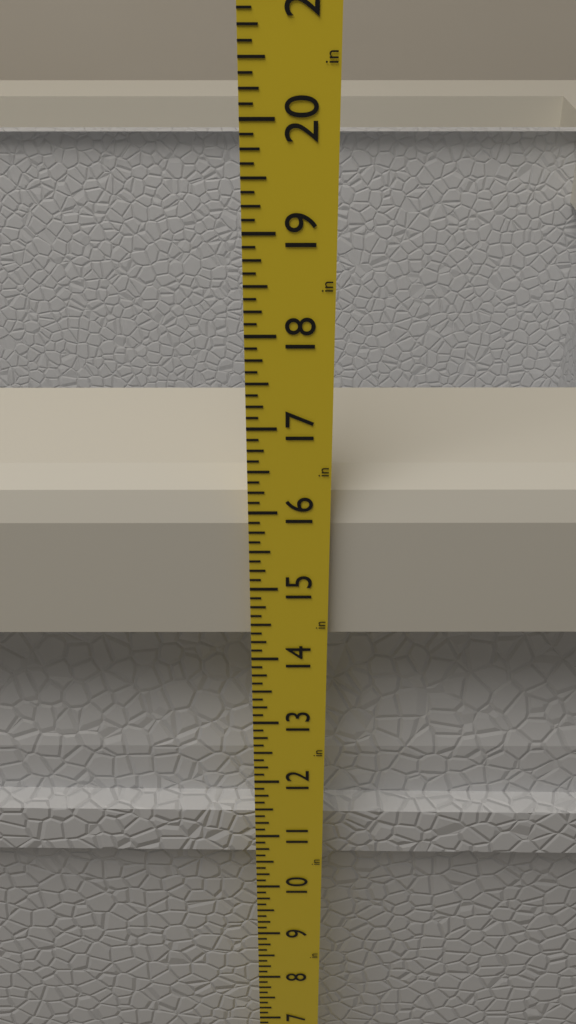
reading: 16.250 in
